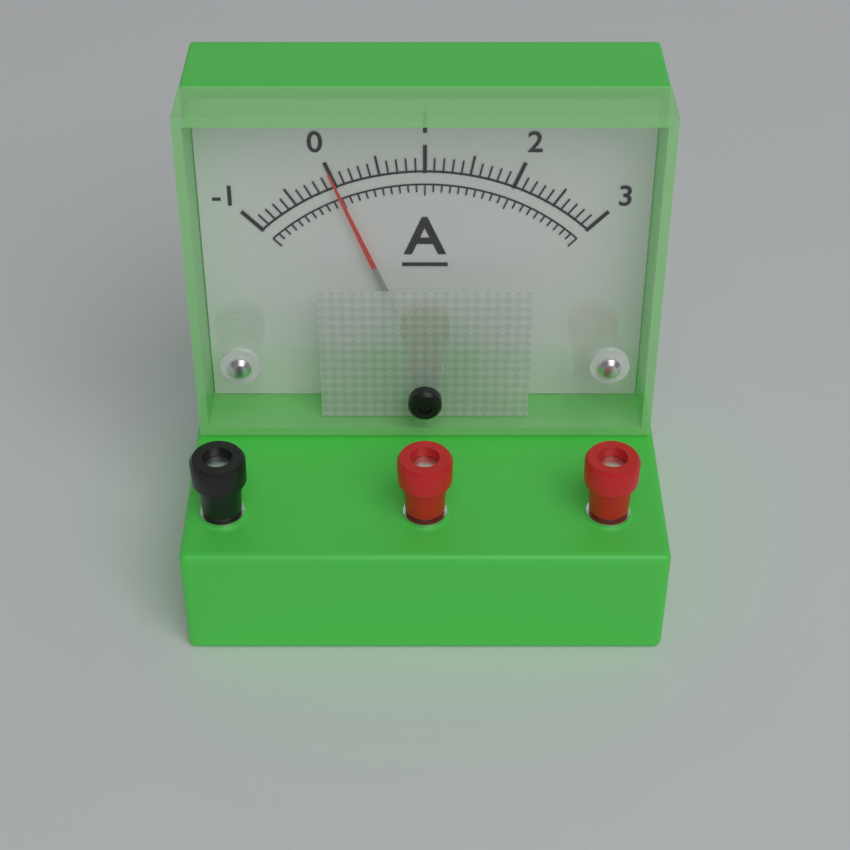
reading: 0.0 A
